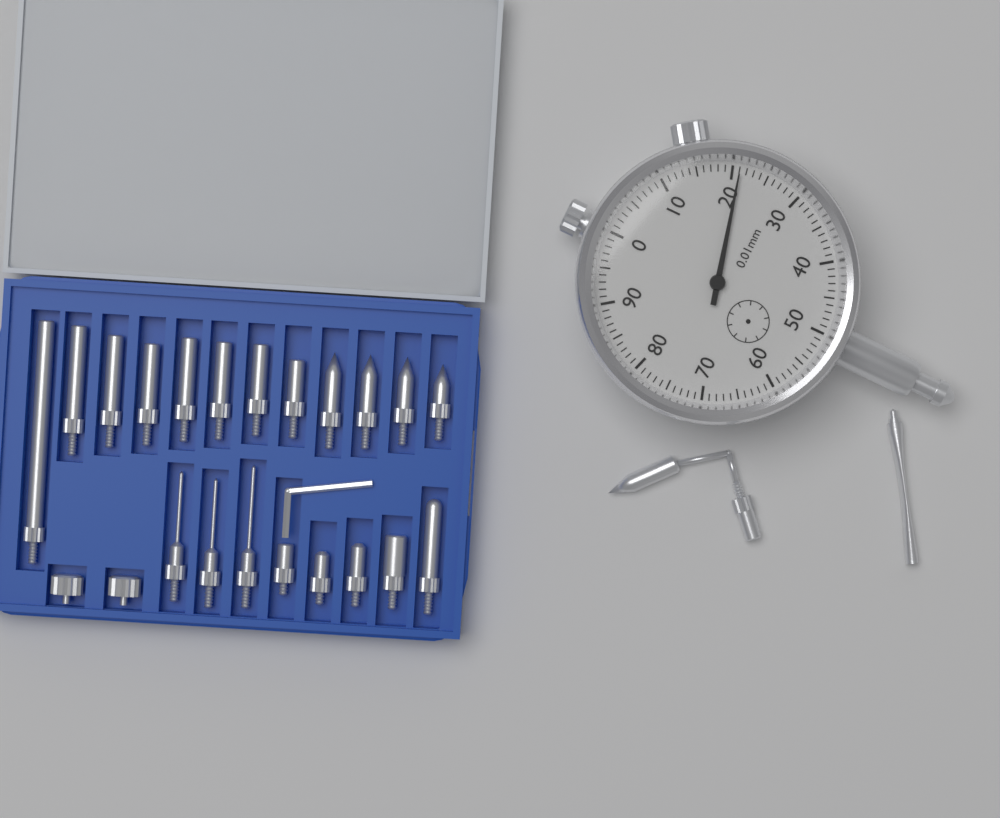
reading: 0.21 mm
